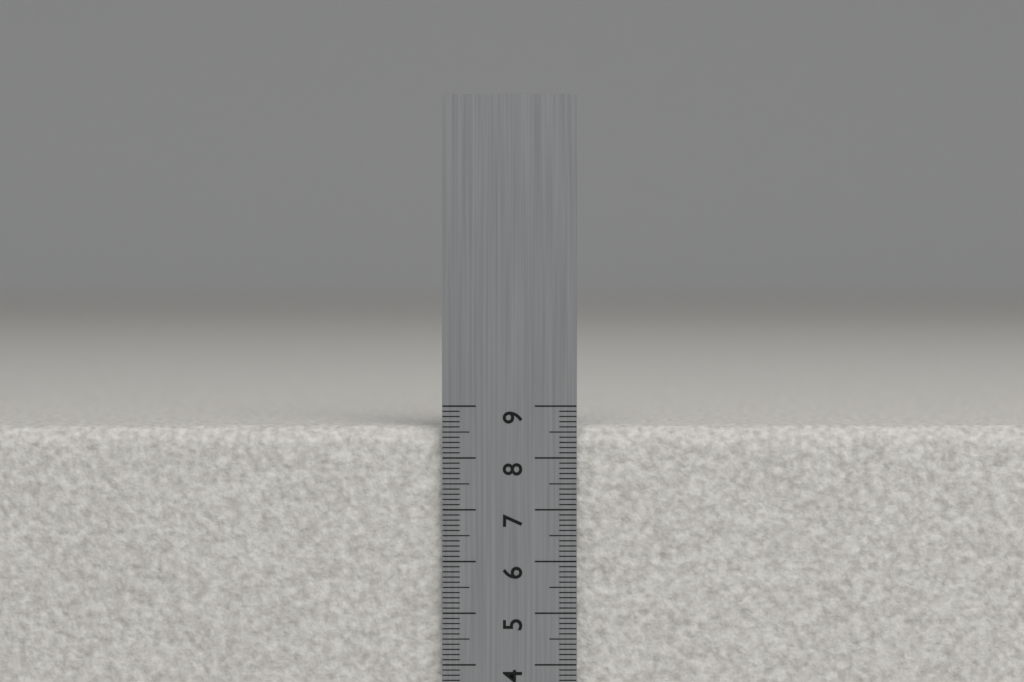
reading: 8.6 cm
